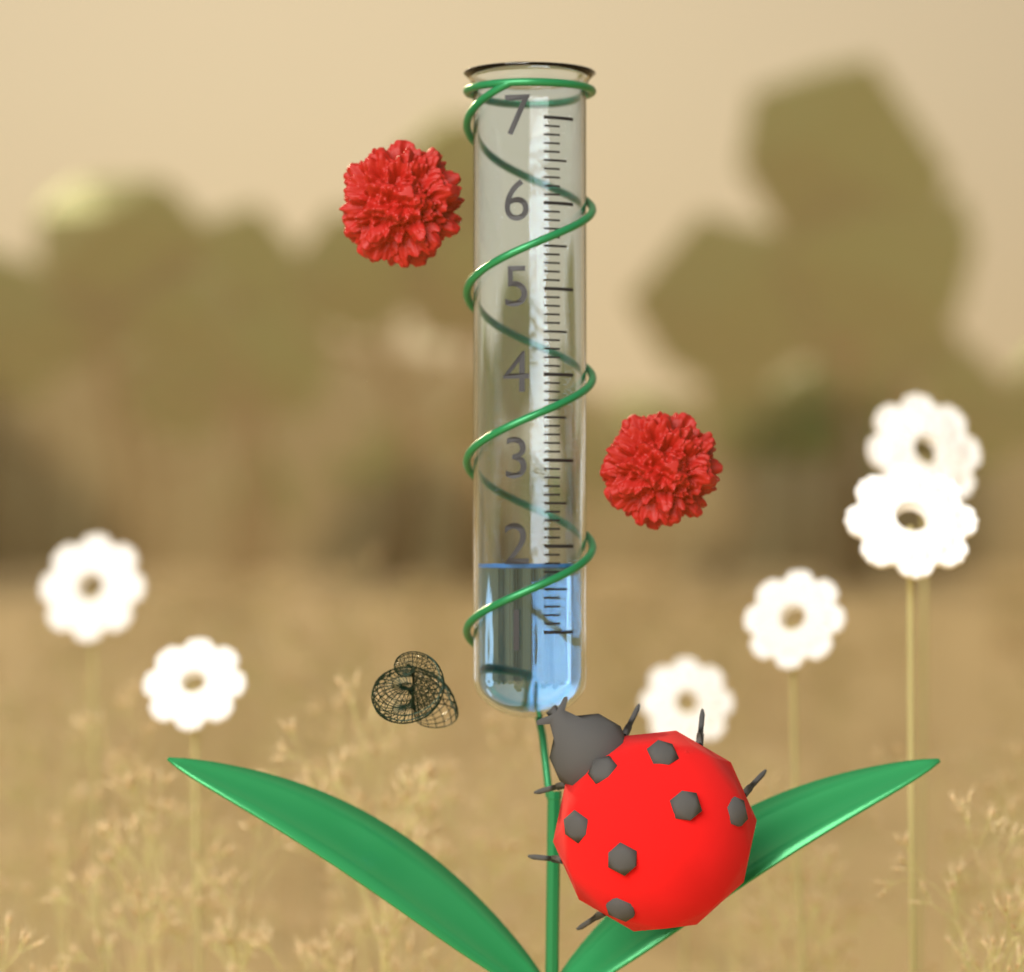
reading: 1.8 (no unit)
